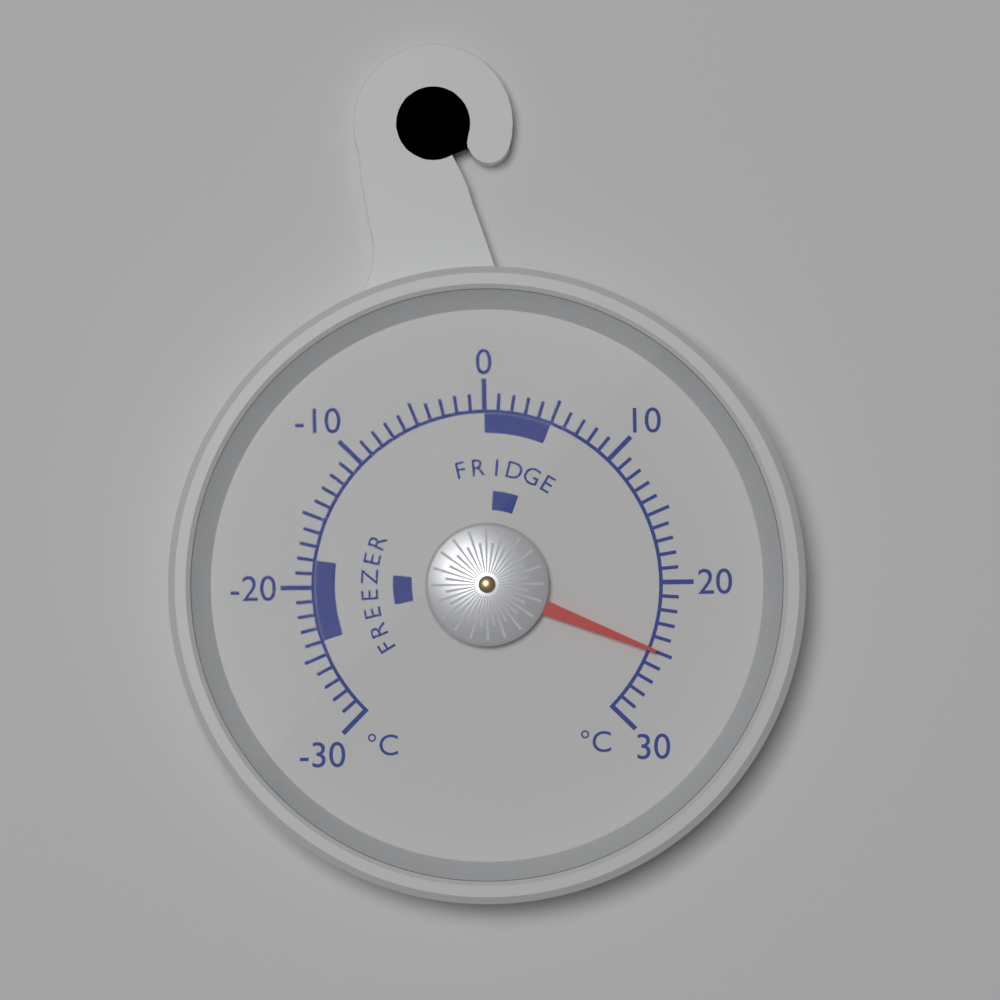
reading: 25 °C
